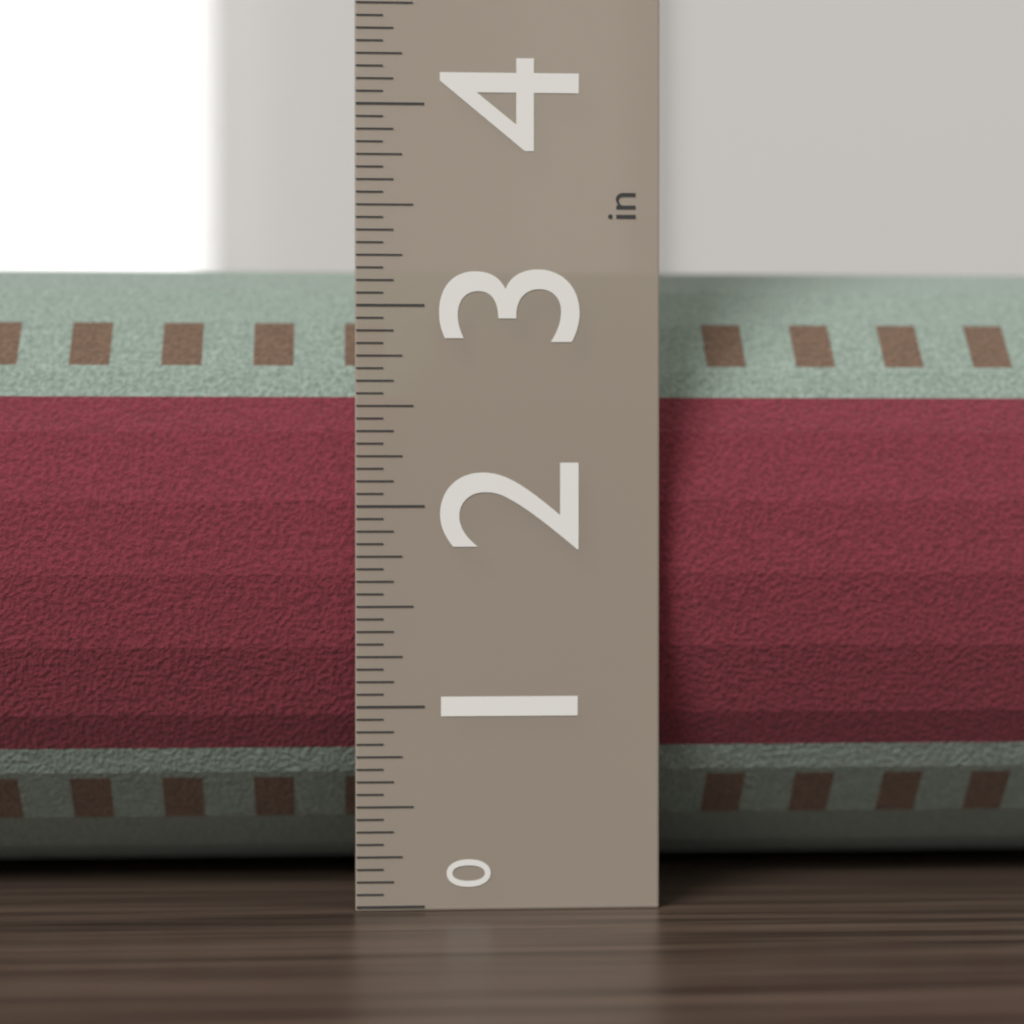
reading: 3.3125 in
